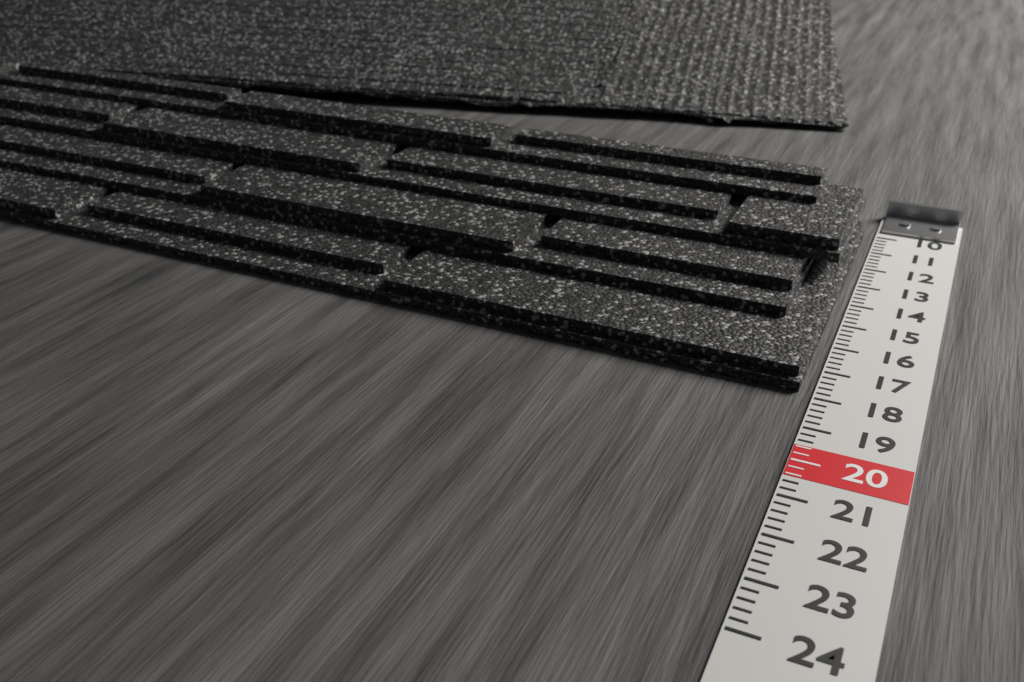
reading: 17.8 (no unit)
